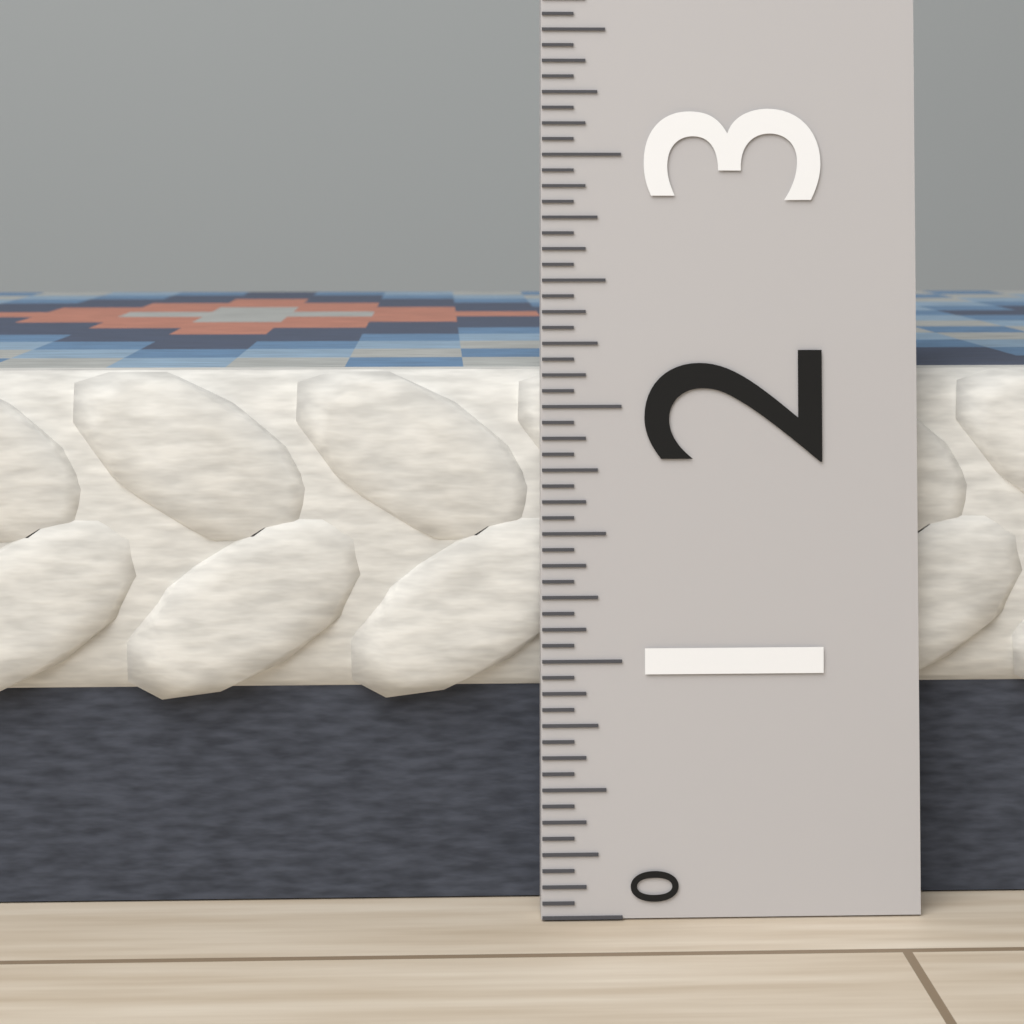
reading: 2.1250 (no unit)
